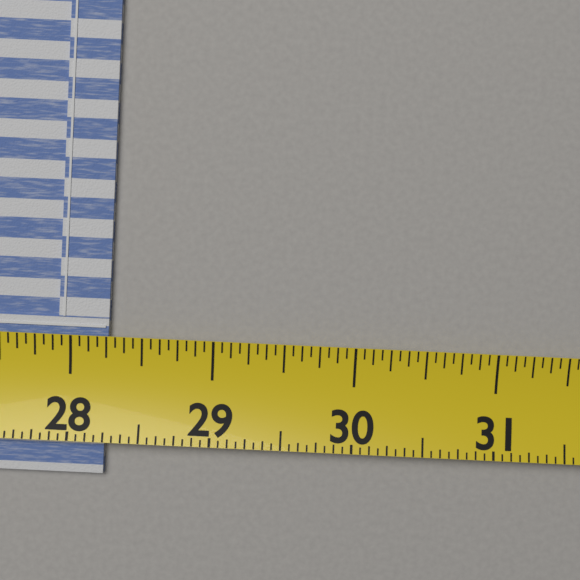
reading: 28.2500 (no unit)
